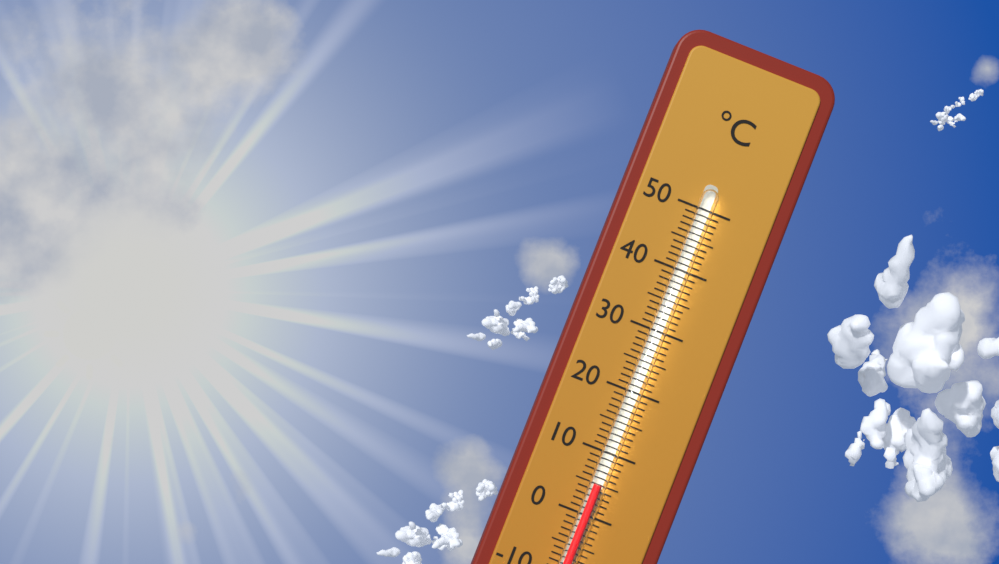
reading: 5 °C
